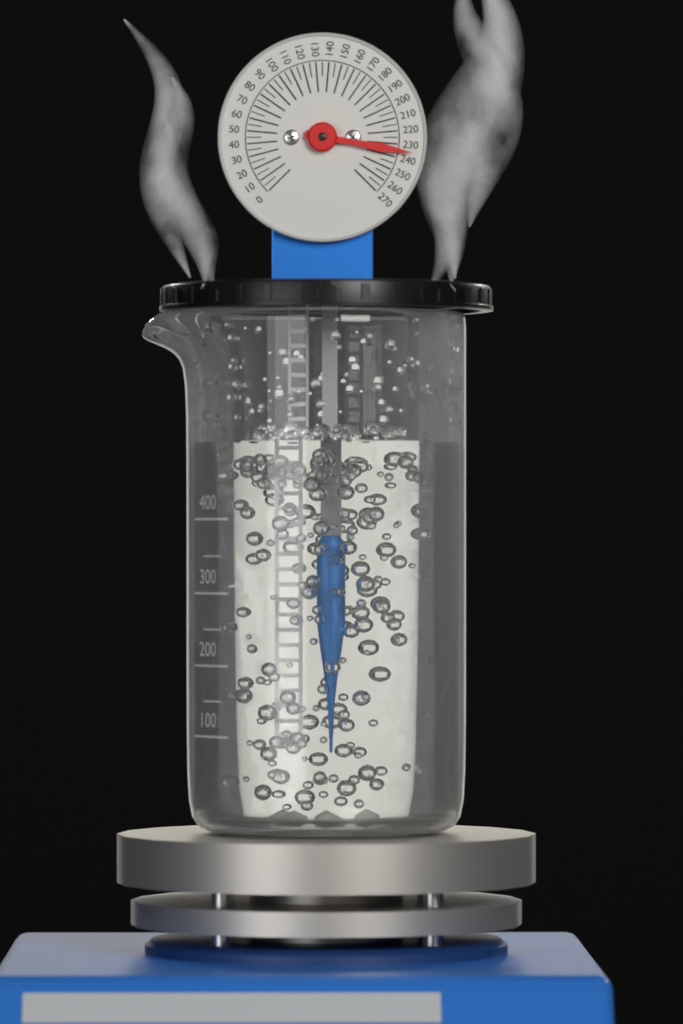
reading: 235 (no unit)
